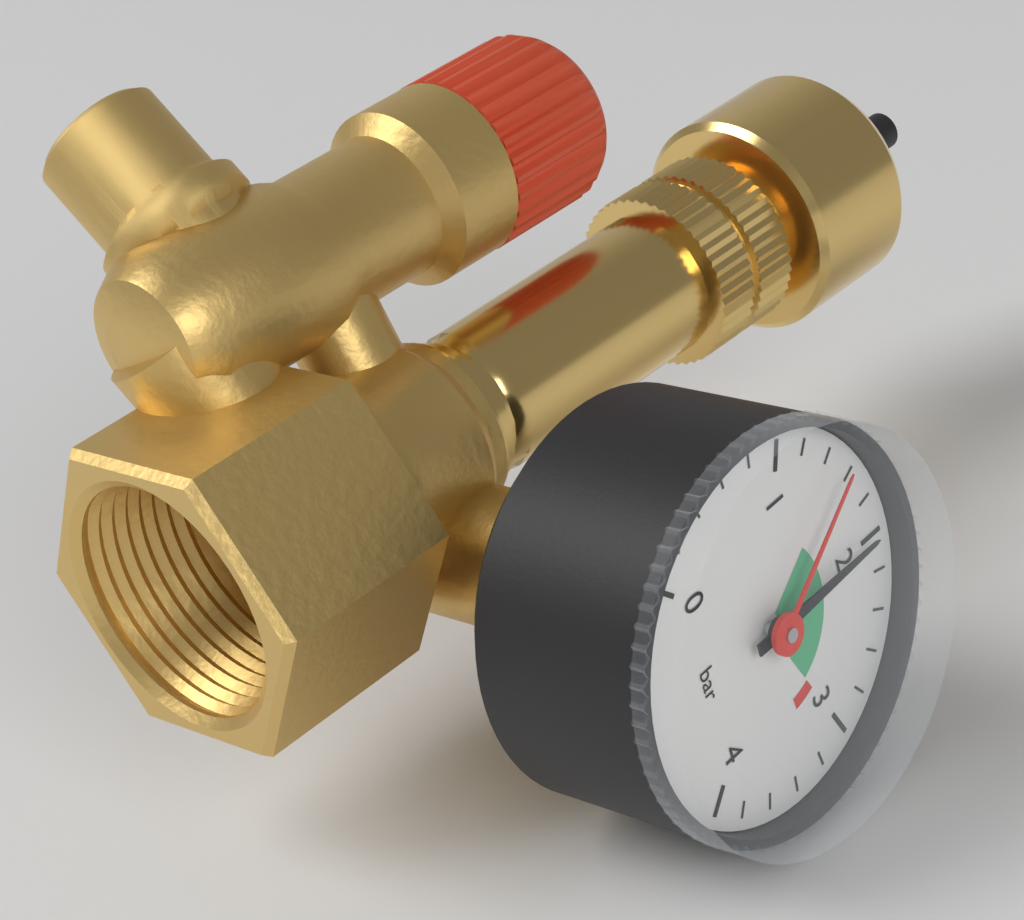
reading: 2.0 bar
